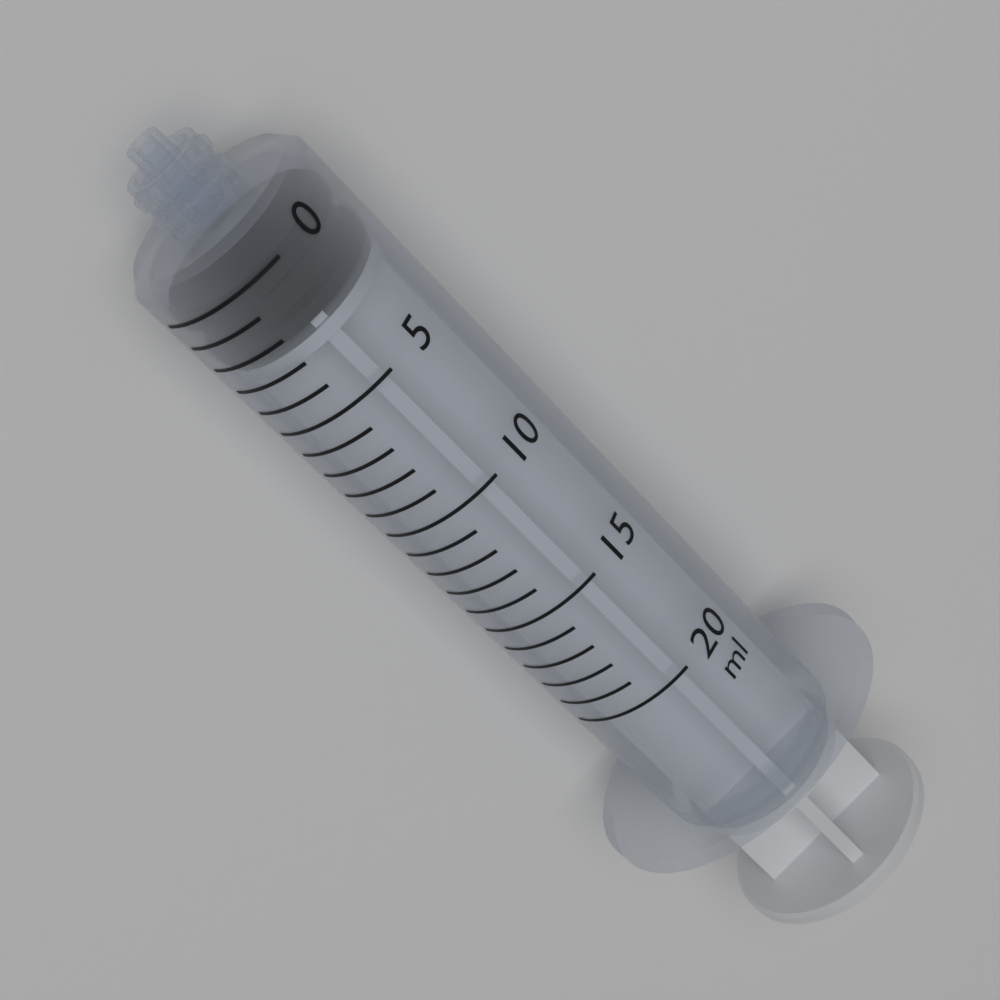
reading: 0 ml
